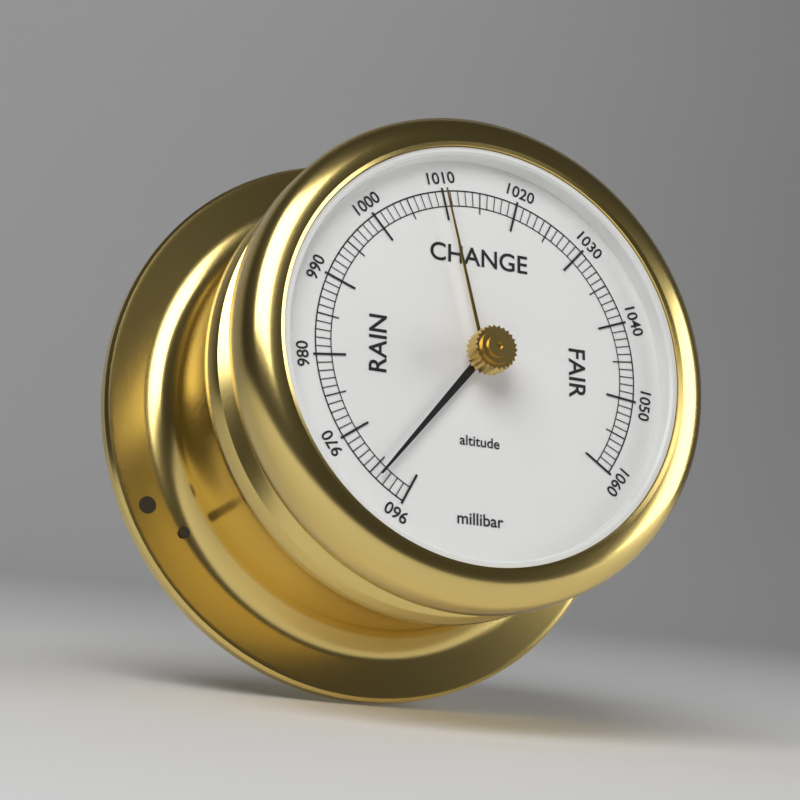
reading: 964 millibar
